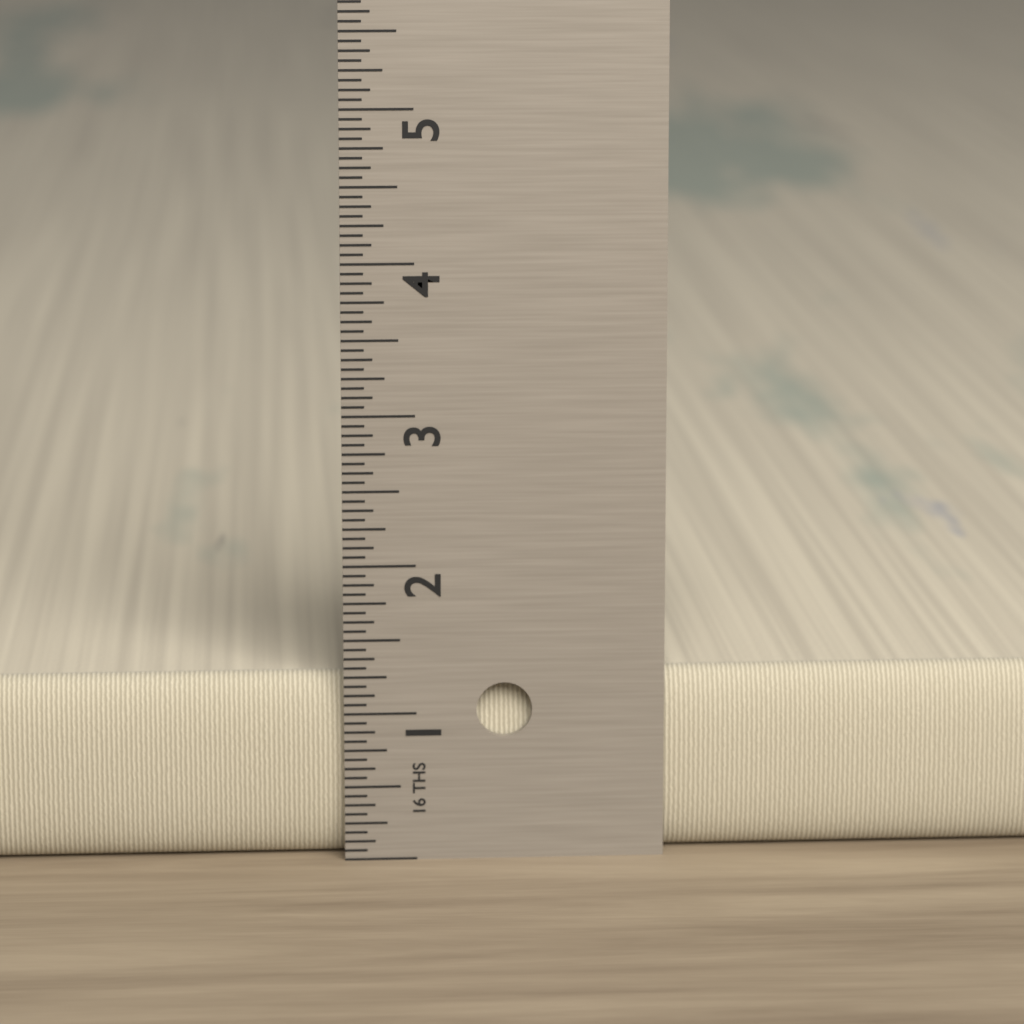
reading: 1.2500 in
